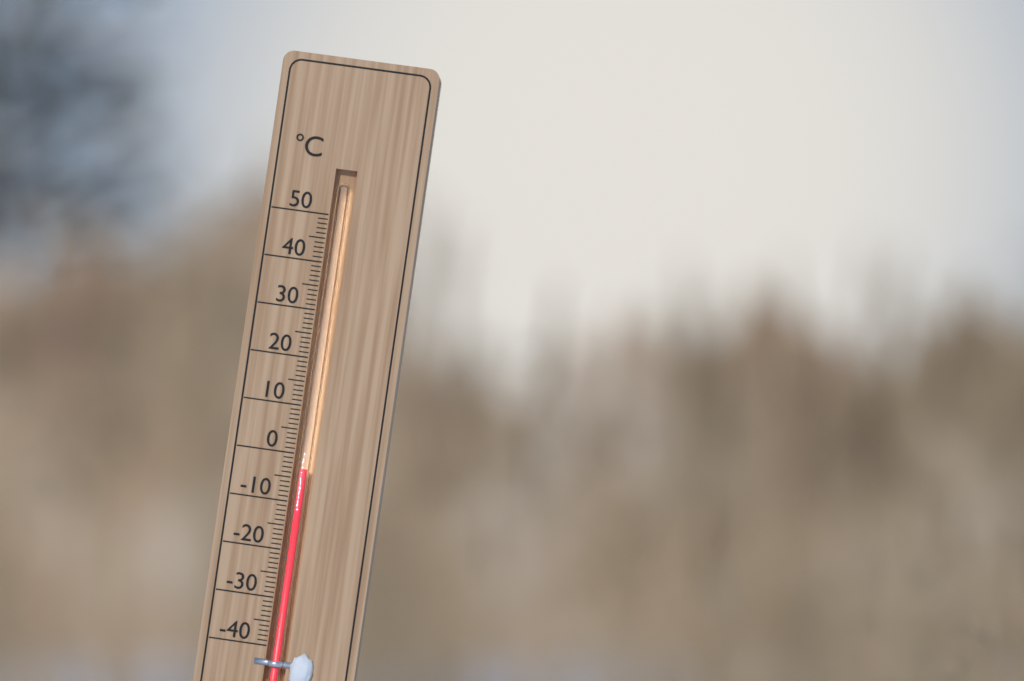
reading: -3 °C
